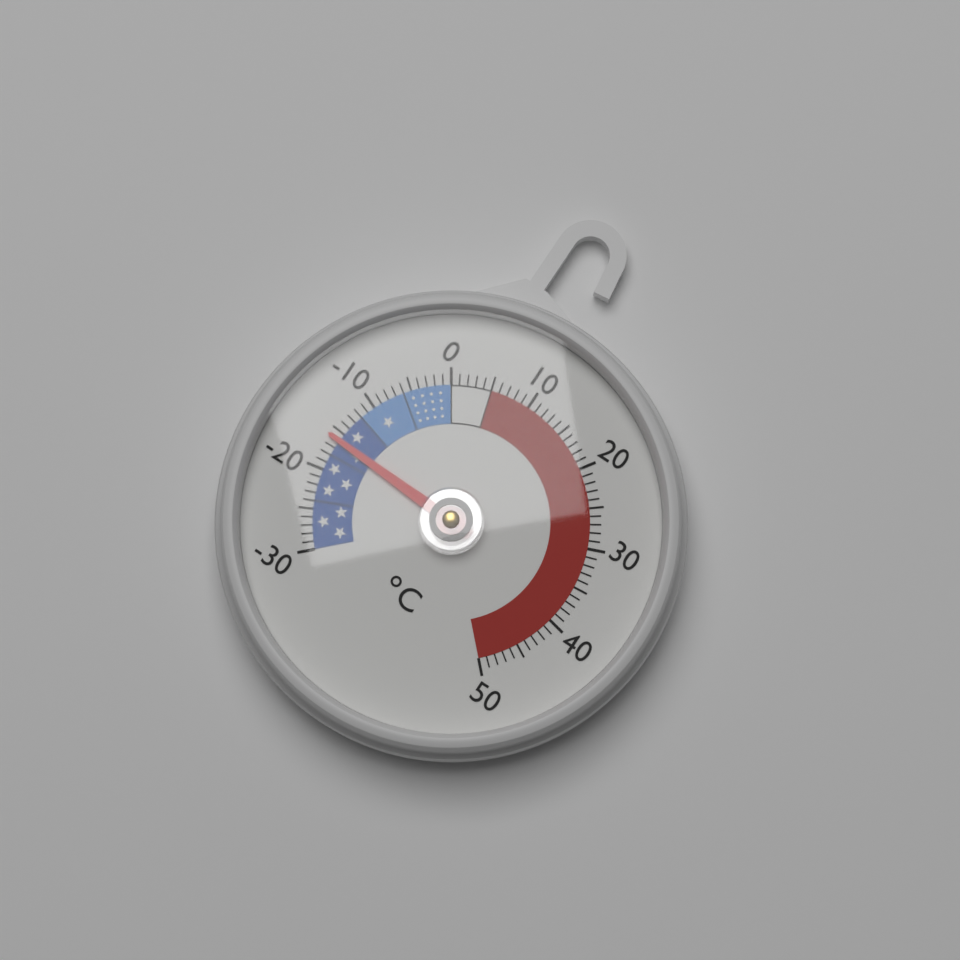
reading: -16 °C
